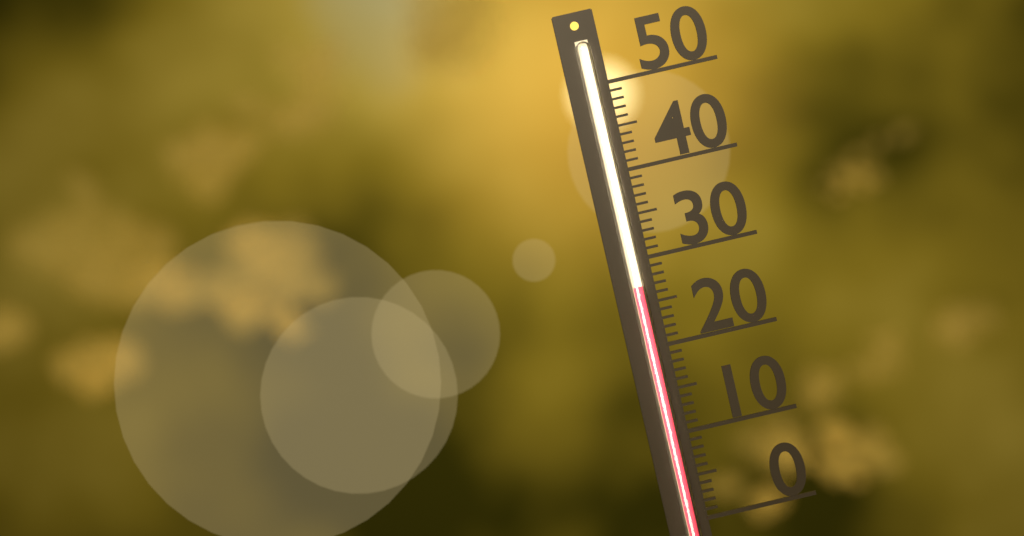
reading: 27 (no unit)
